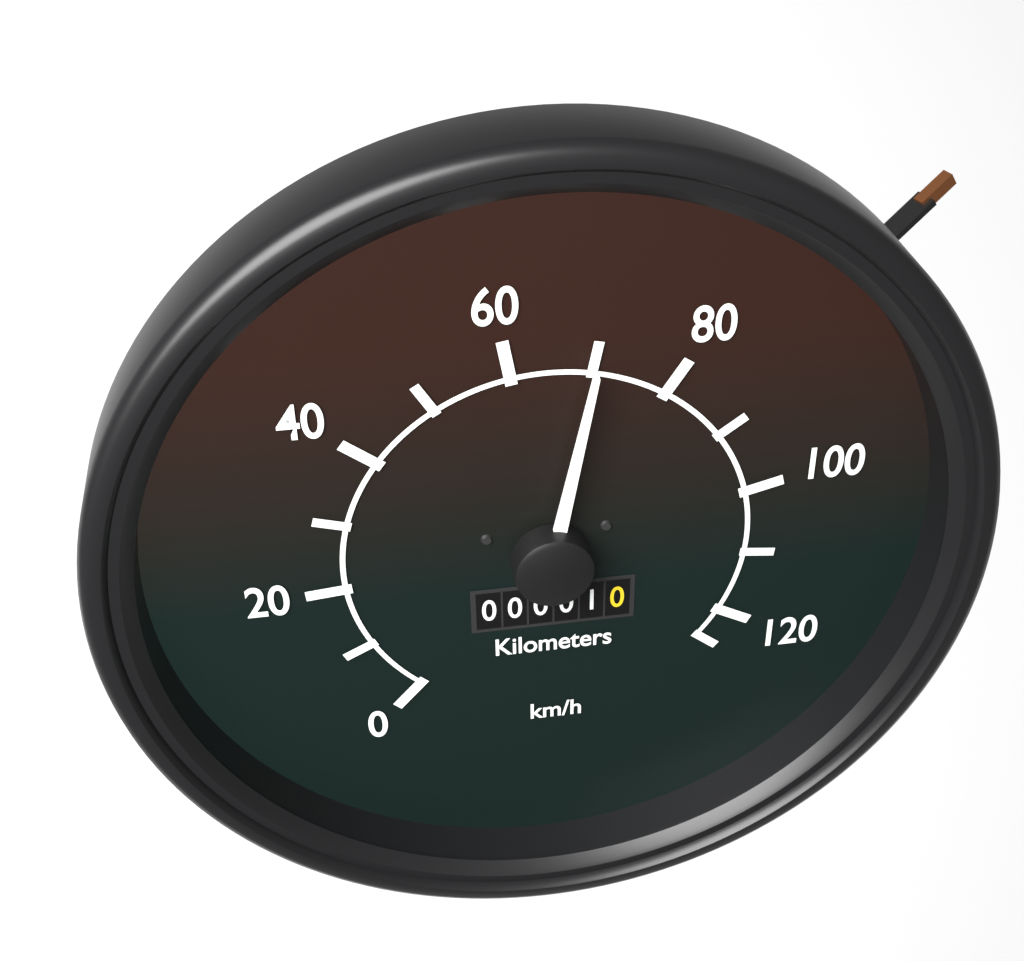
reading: 70 km/h
